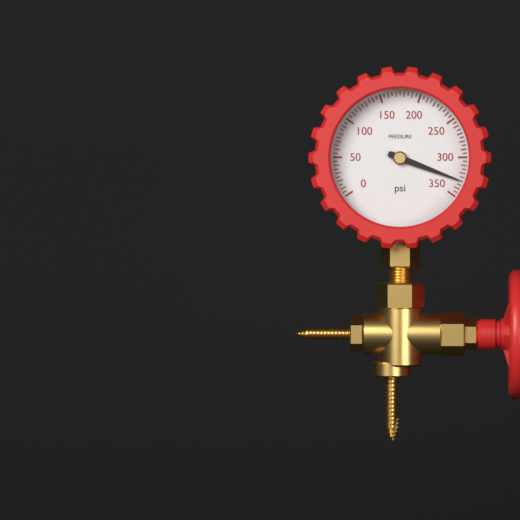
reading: 330 psi
